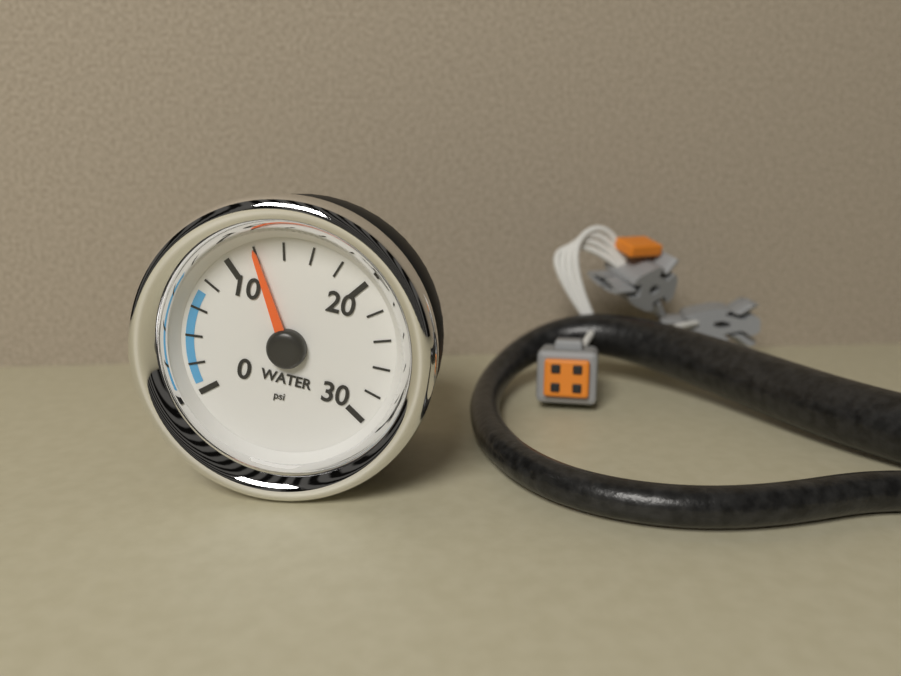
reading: 12 psi
